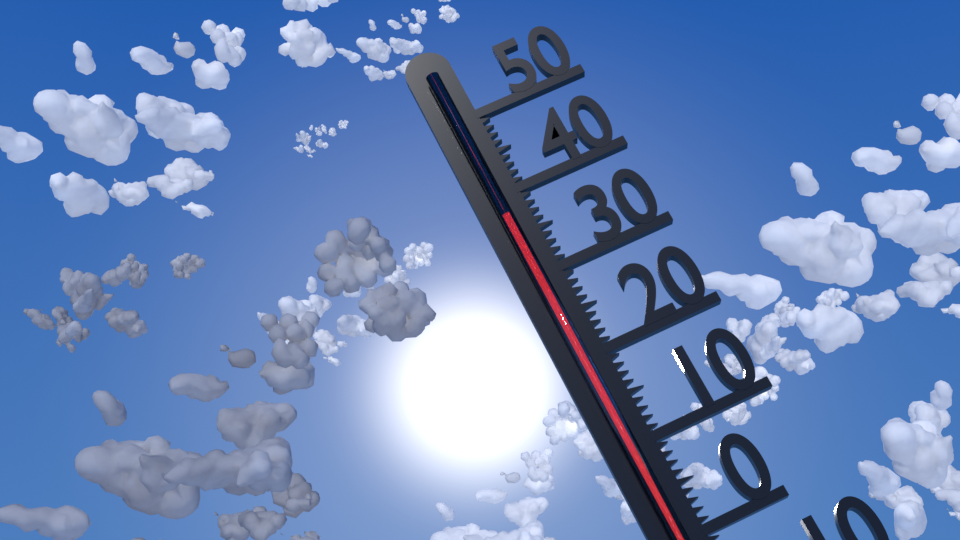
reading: 37 °C
